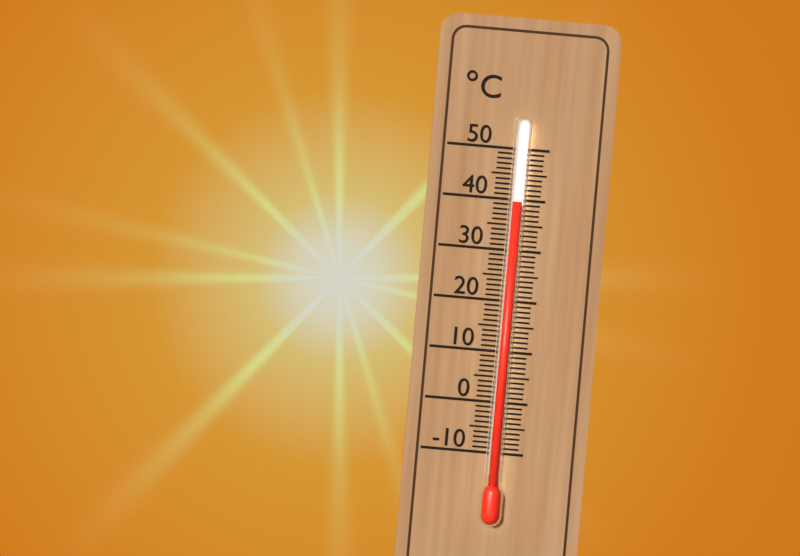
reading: 39.5 °C
